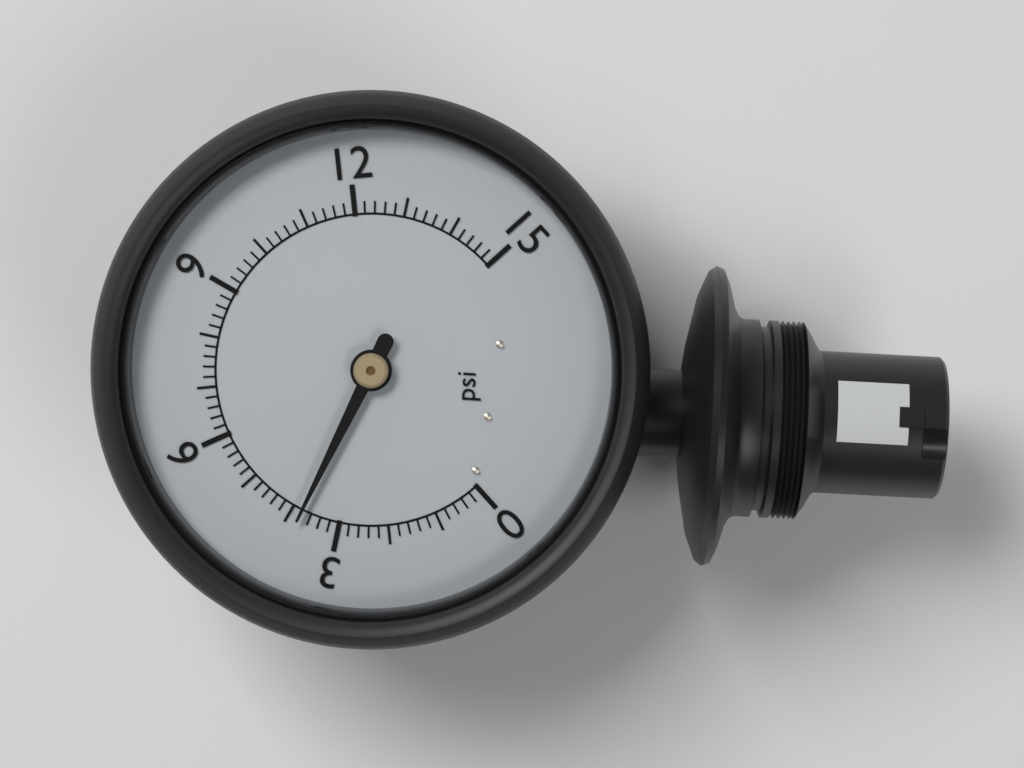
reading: 3.8 psi
